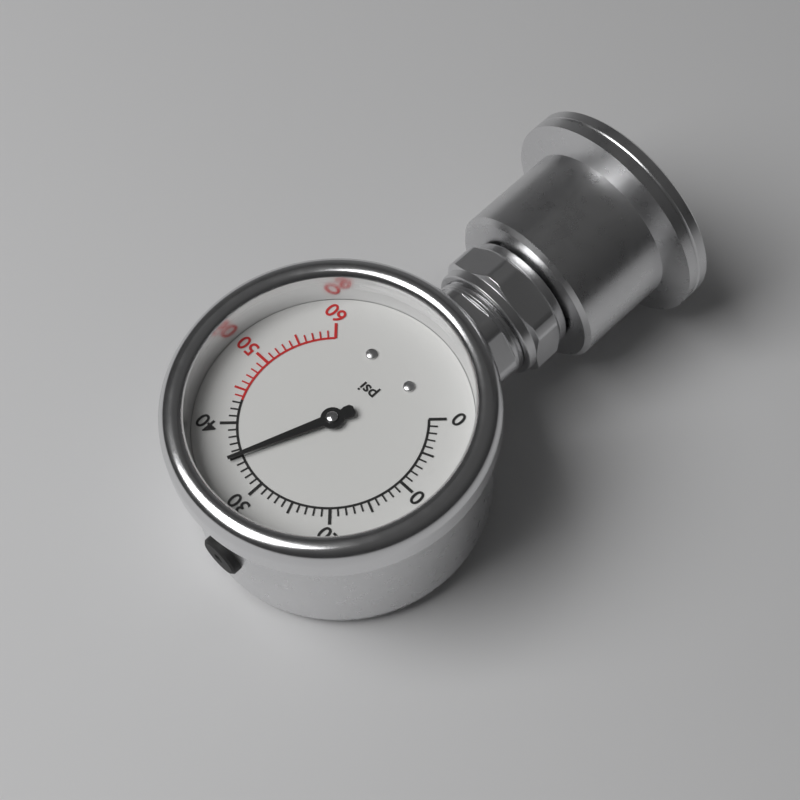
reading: 35 psi
